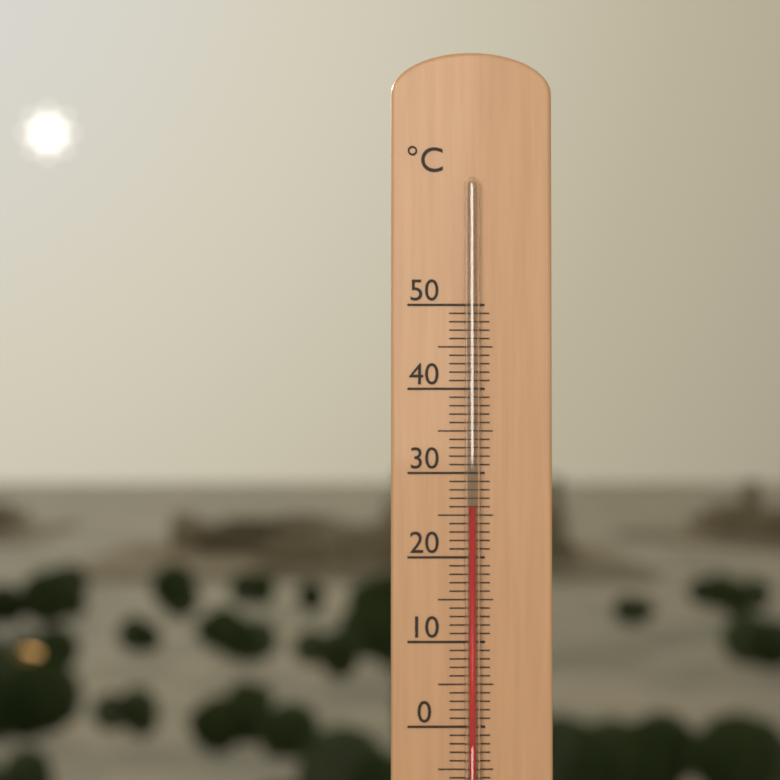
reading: 26 °C
